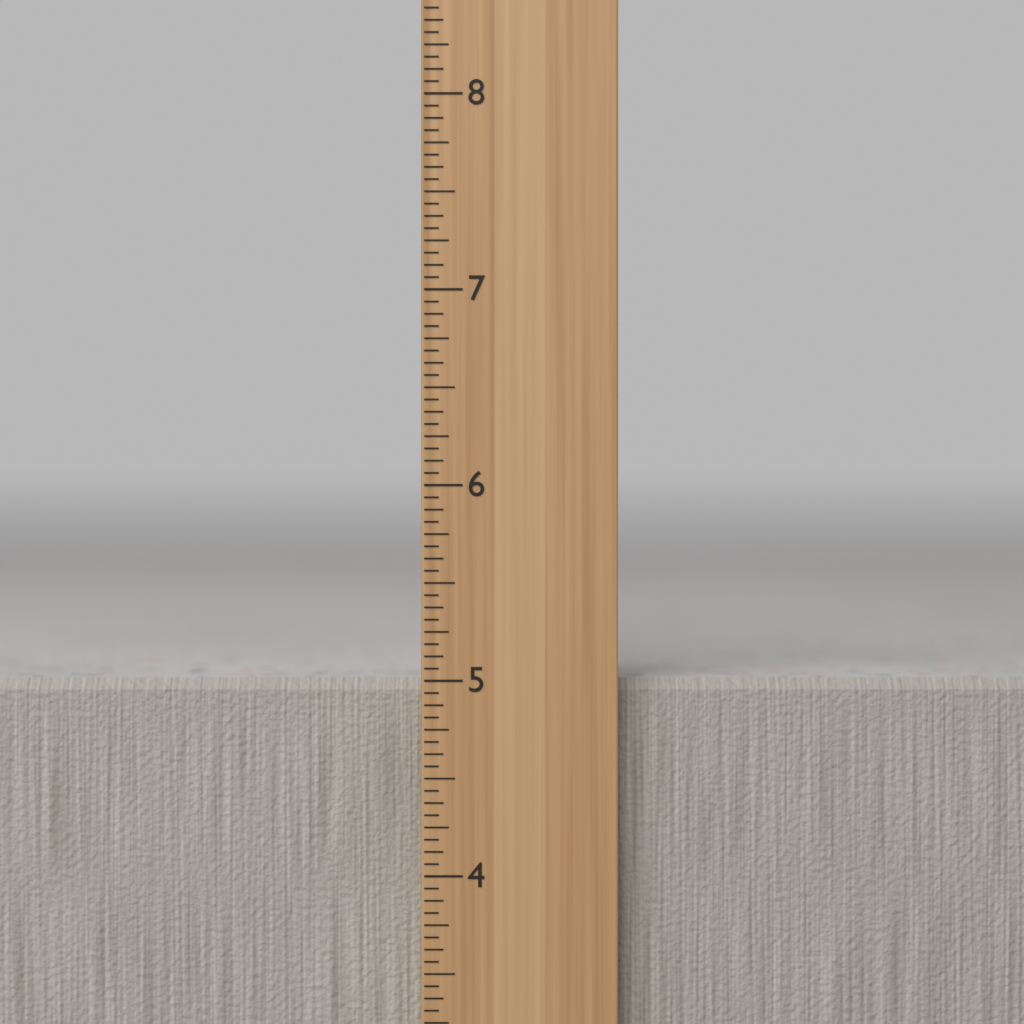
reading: 5.0000 in
